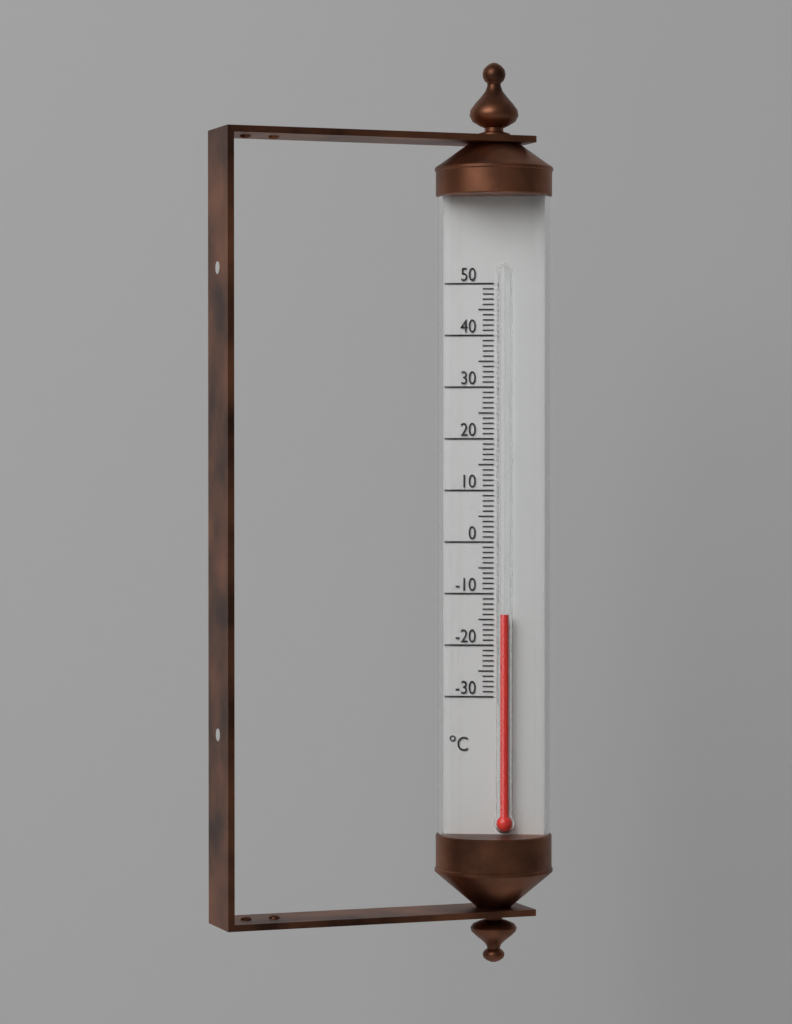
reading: -14 °C
